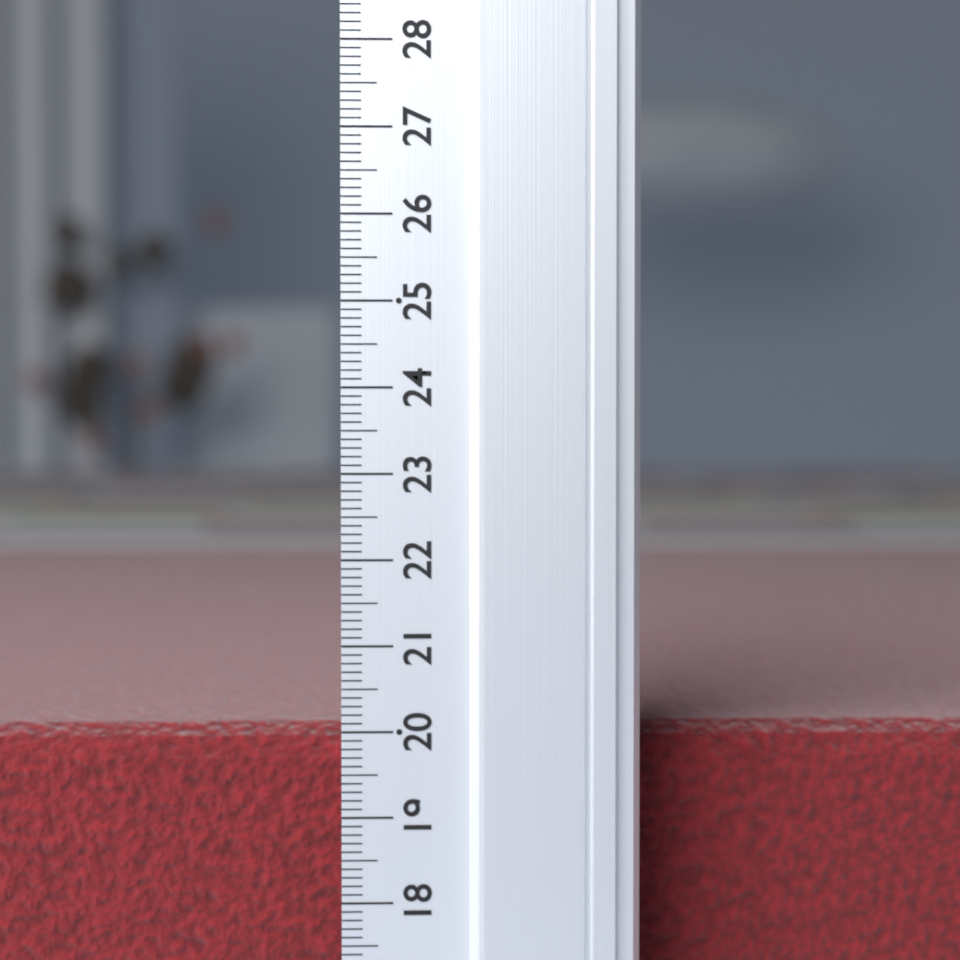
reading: 19.9 (no unit)
